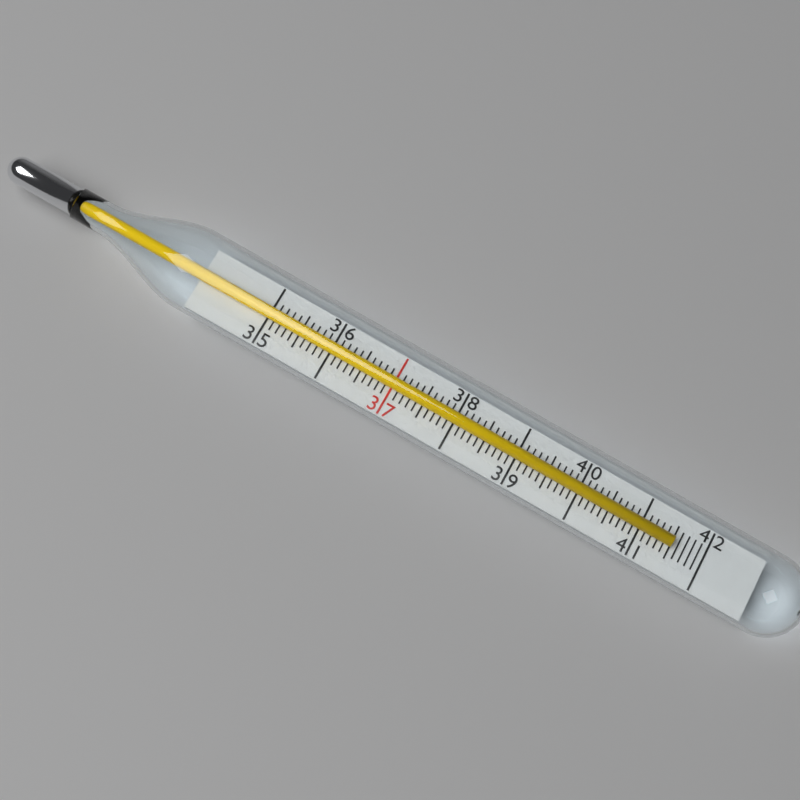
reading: 41.5 (no unit)
